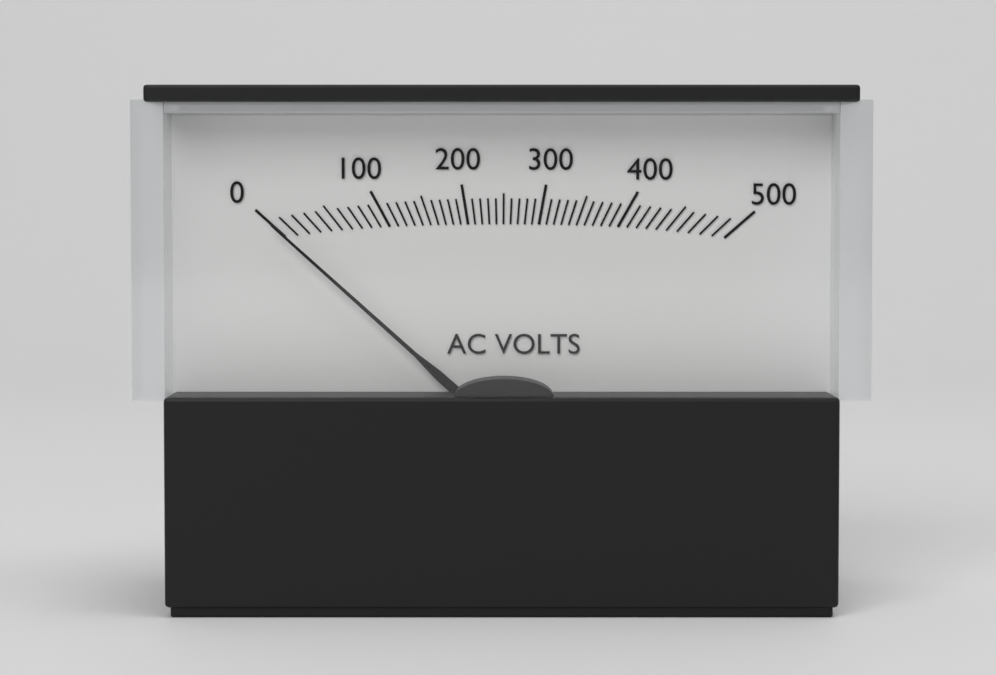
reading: 0 V
